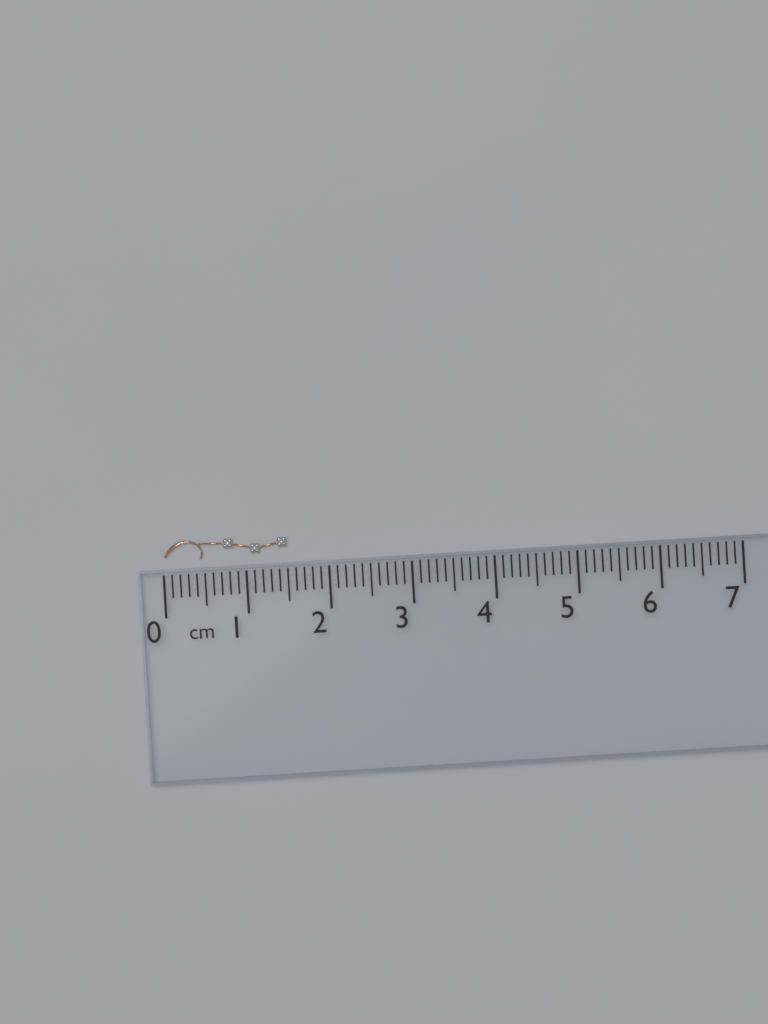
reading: 1.5 cm
